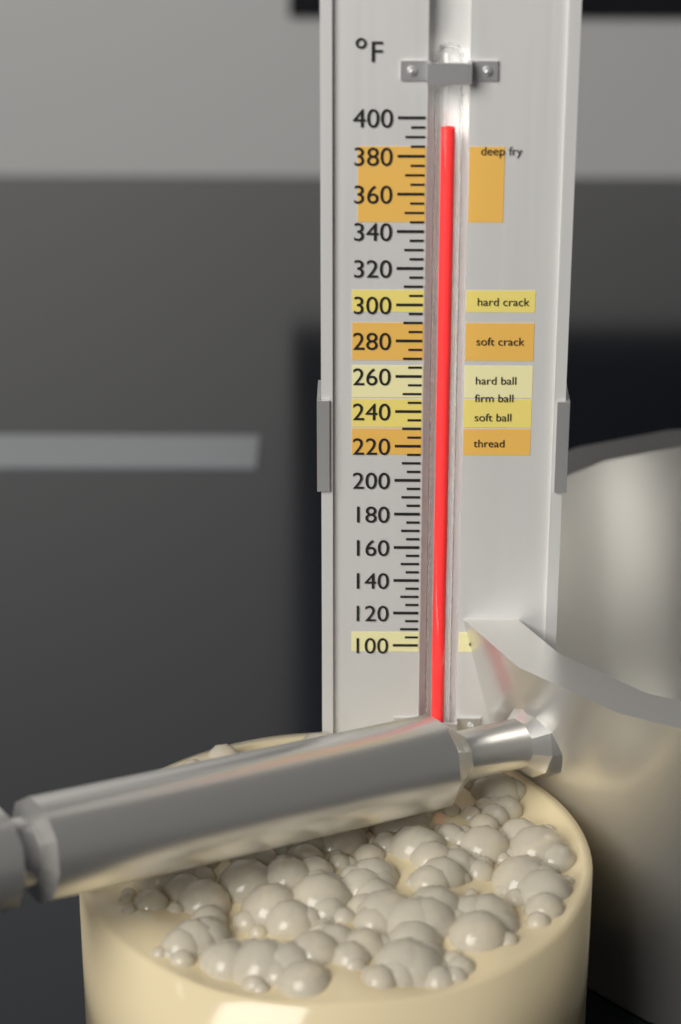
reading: 395 °F
